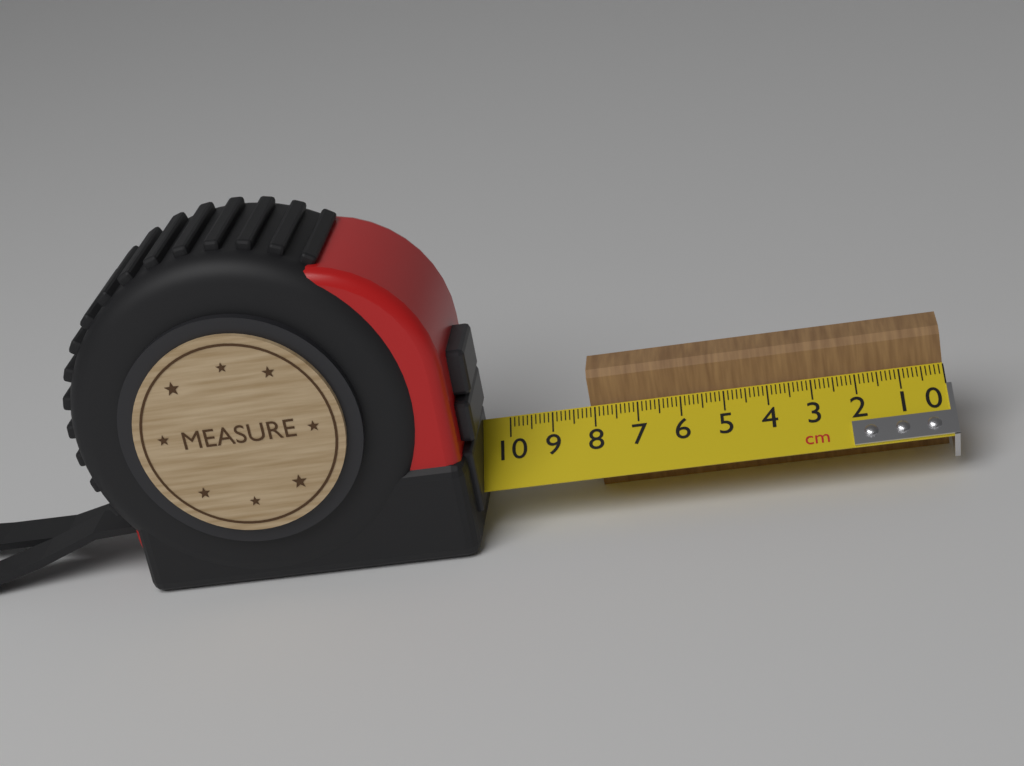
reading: 8.1 cm
